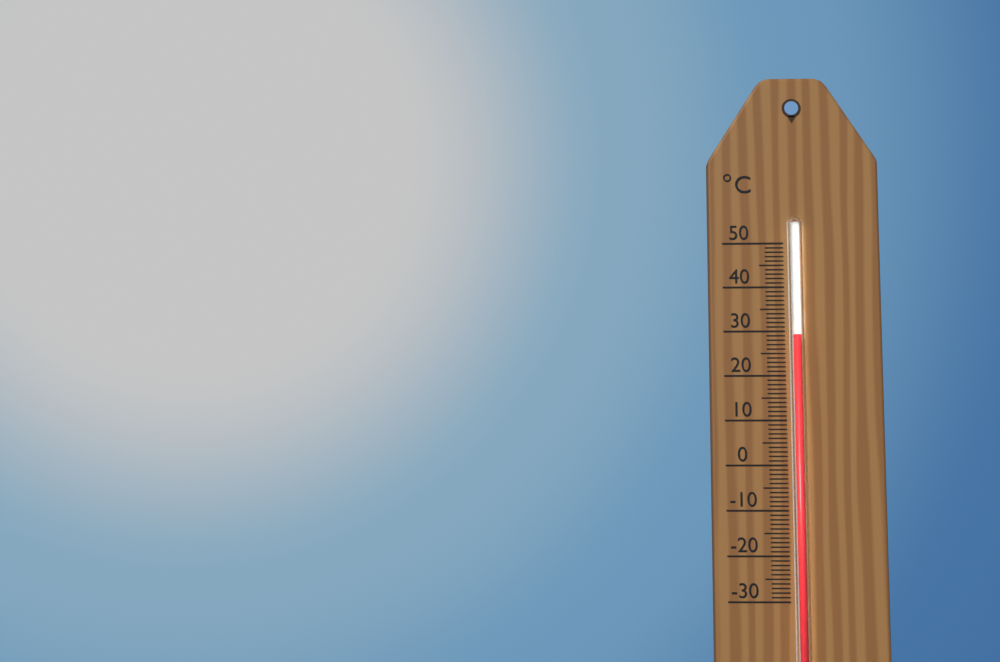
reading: 29 °C
